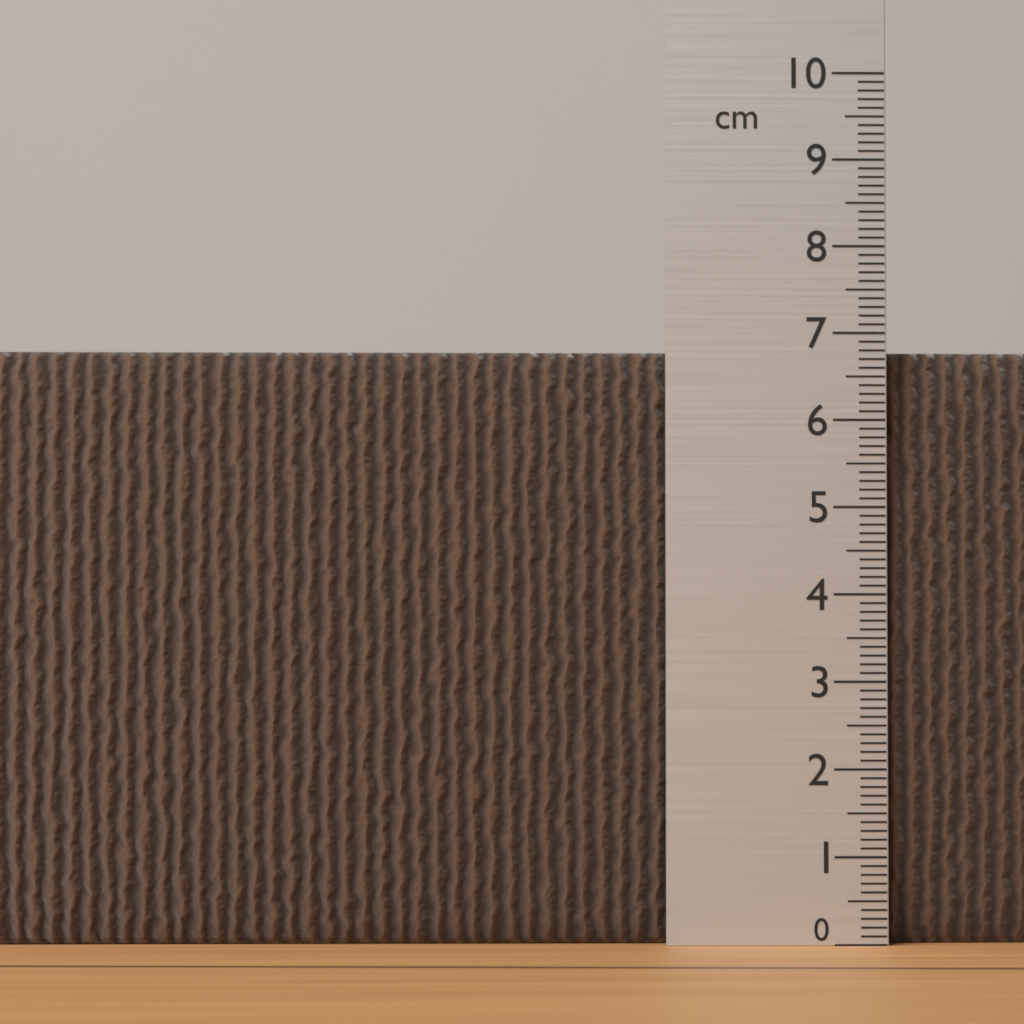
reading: 6.8 cm
